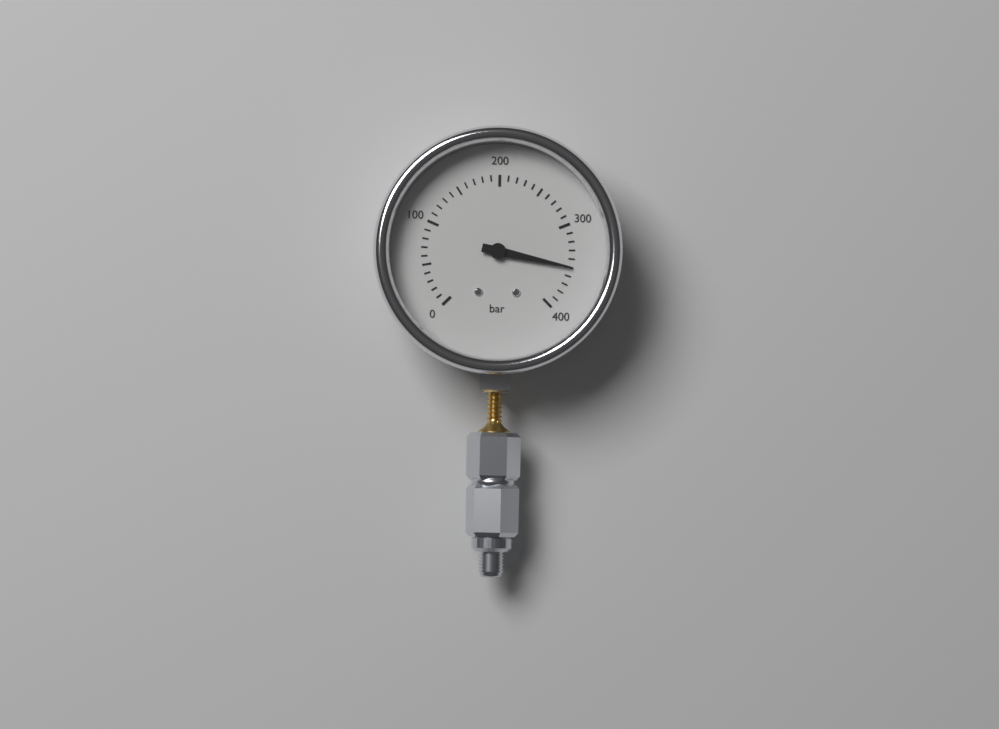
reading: 350 bar
